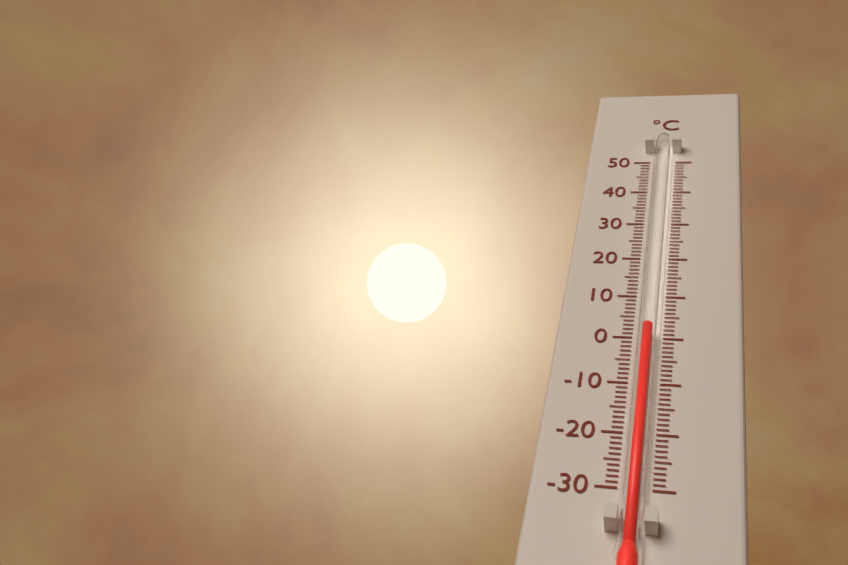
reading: 1 °C
